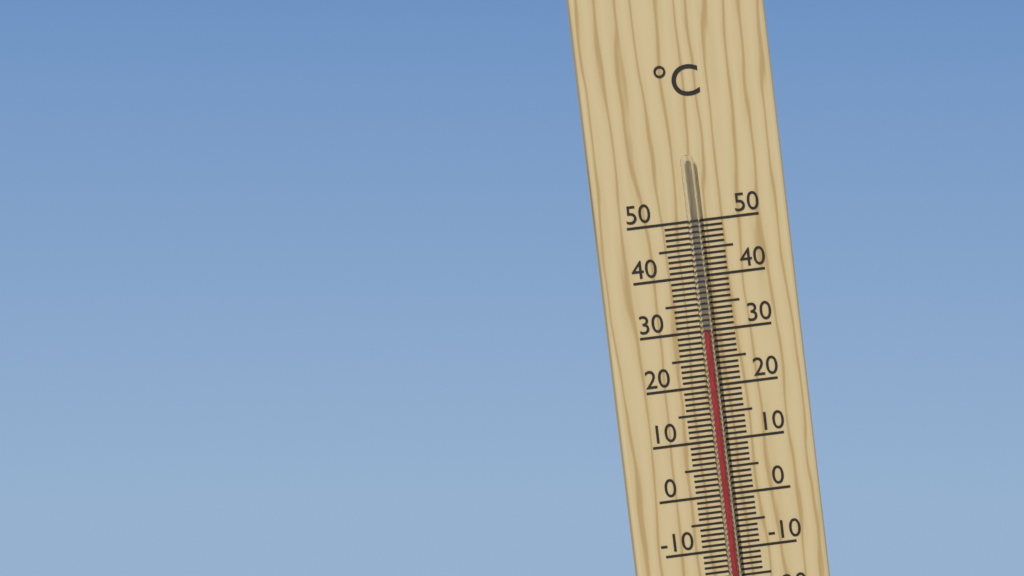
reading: 30 °C
